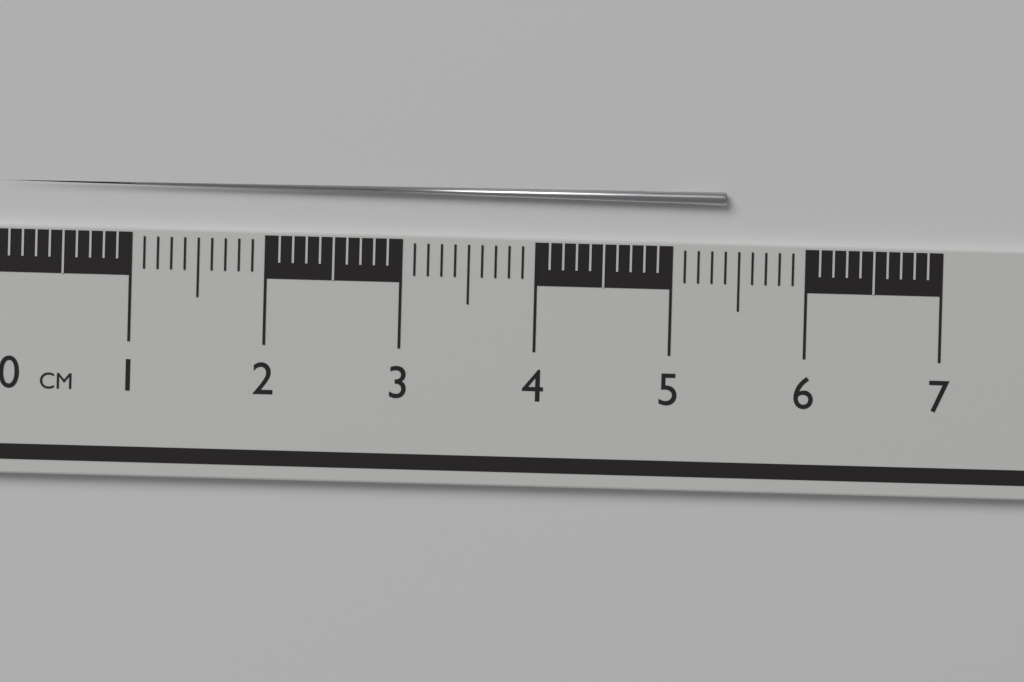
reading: 5.4 cm
